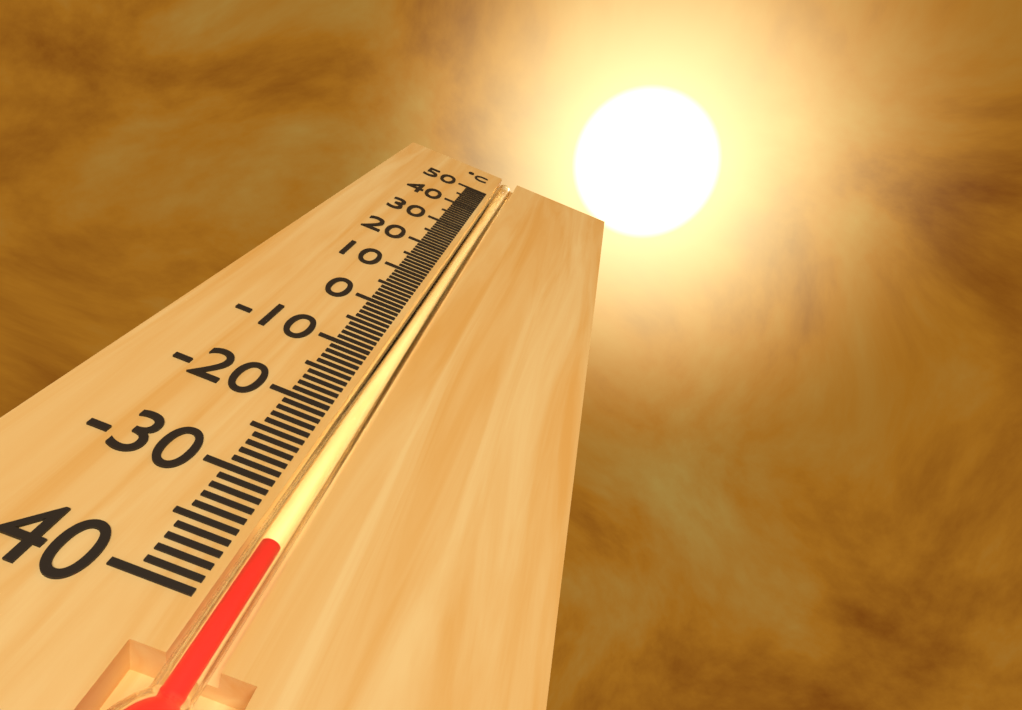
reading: -35 °C
